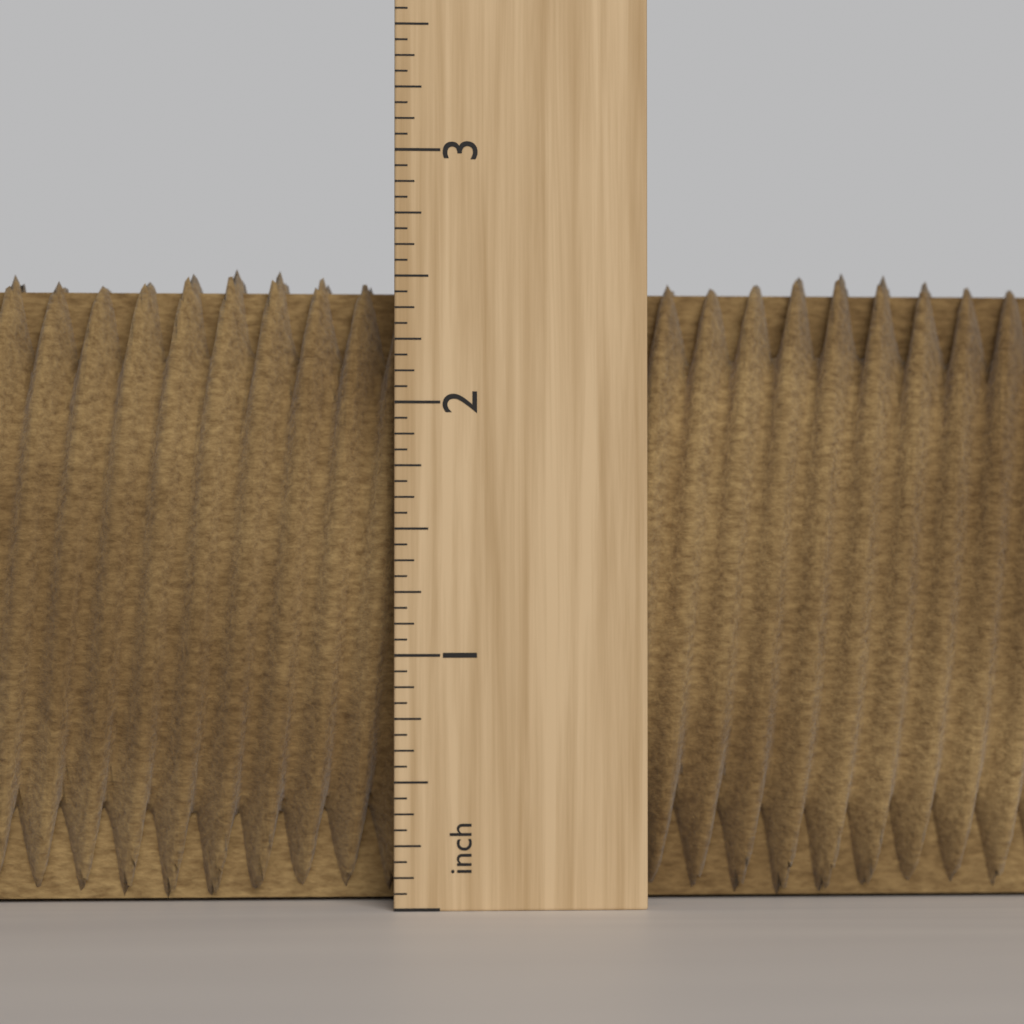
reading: 2.5625 inch
